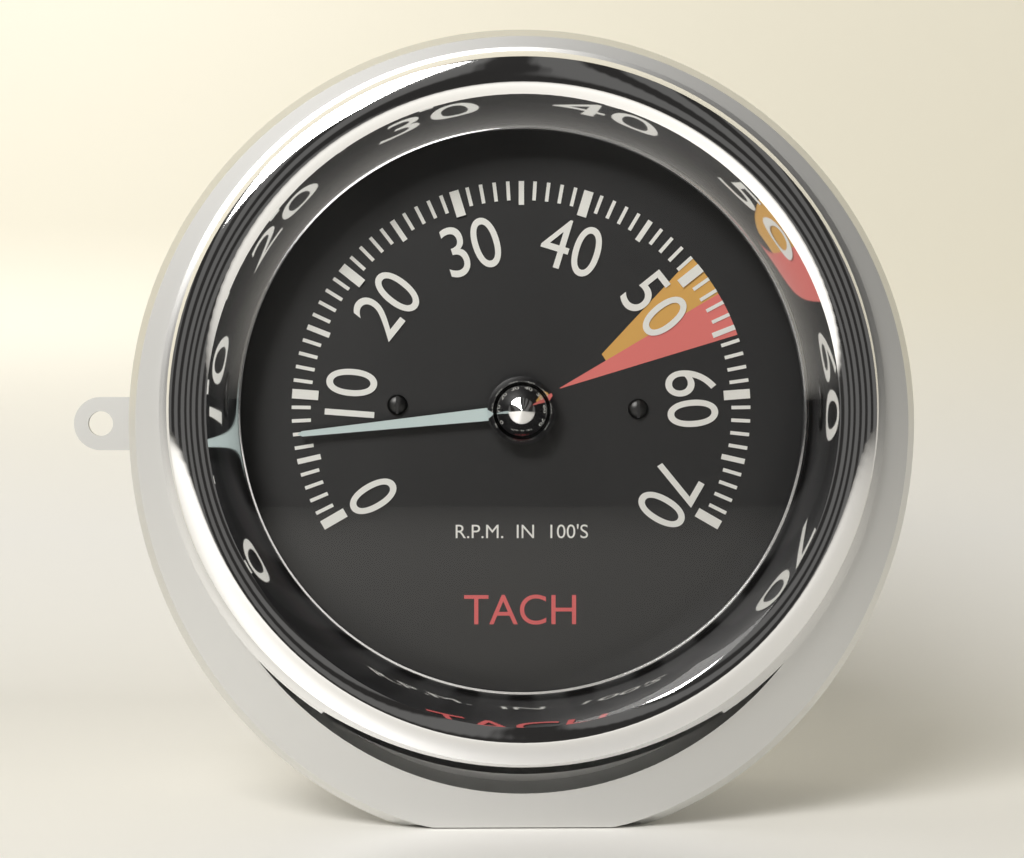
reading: 7 RPM x100
